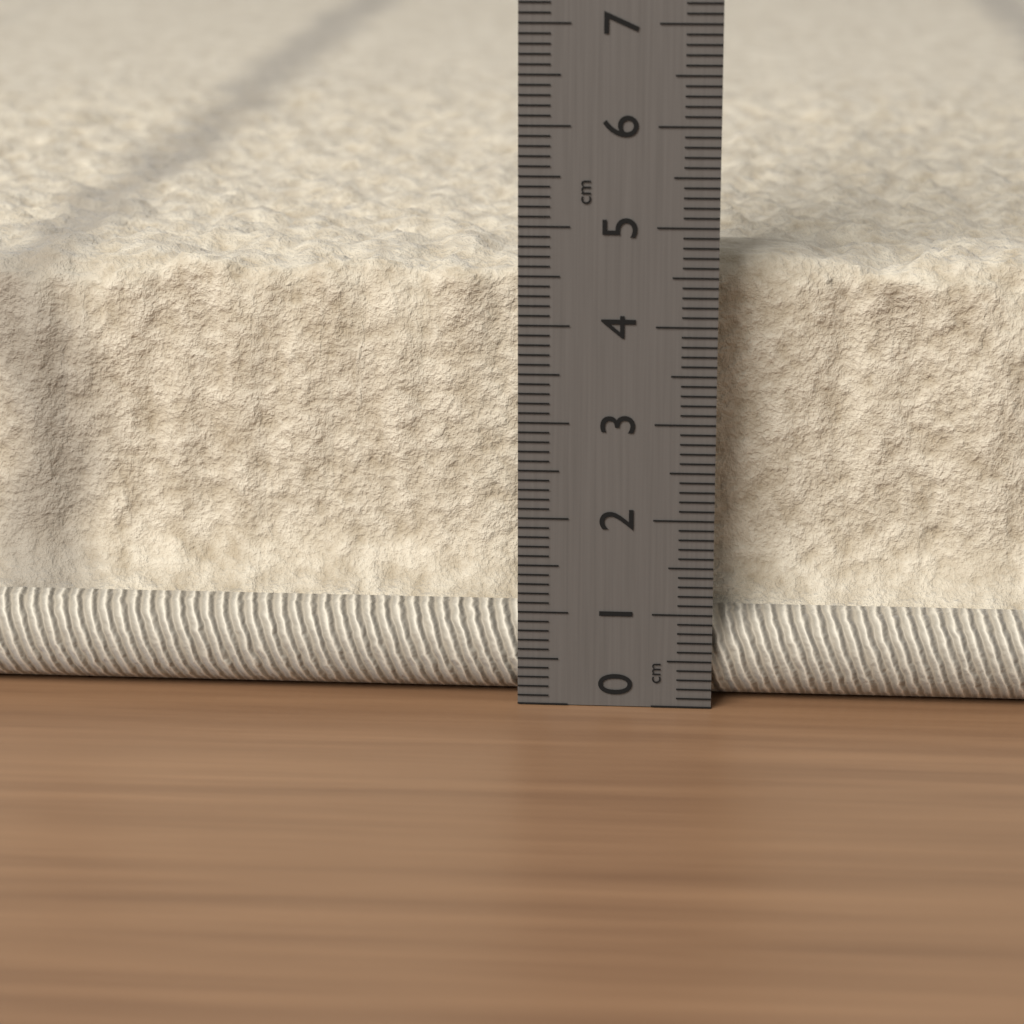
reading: 4.6 cm
